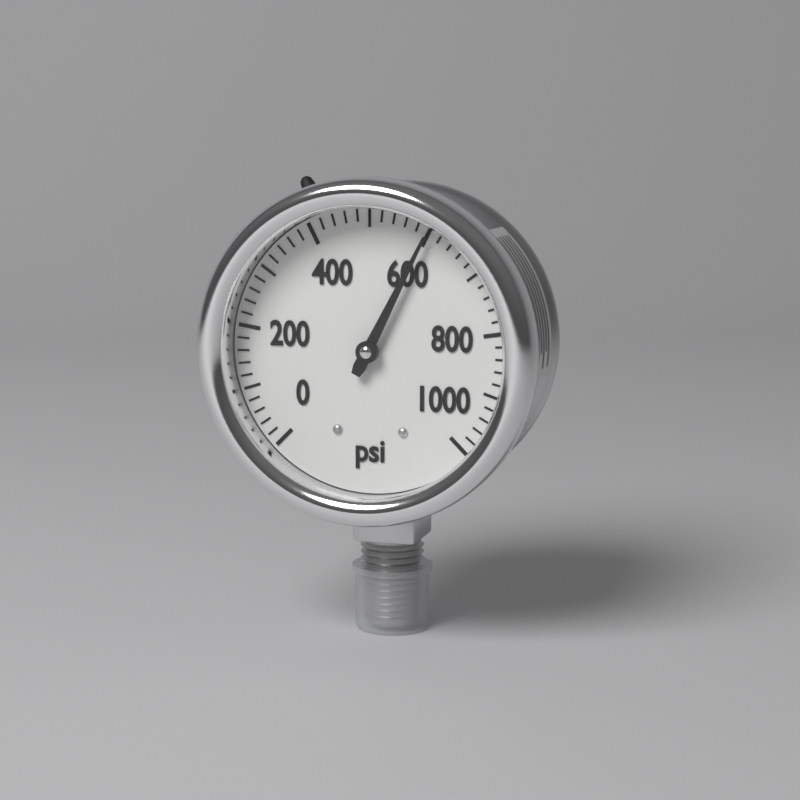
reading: 600 psi
